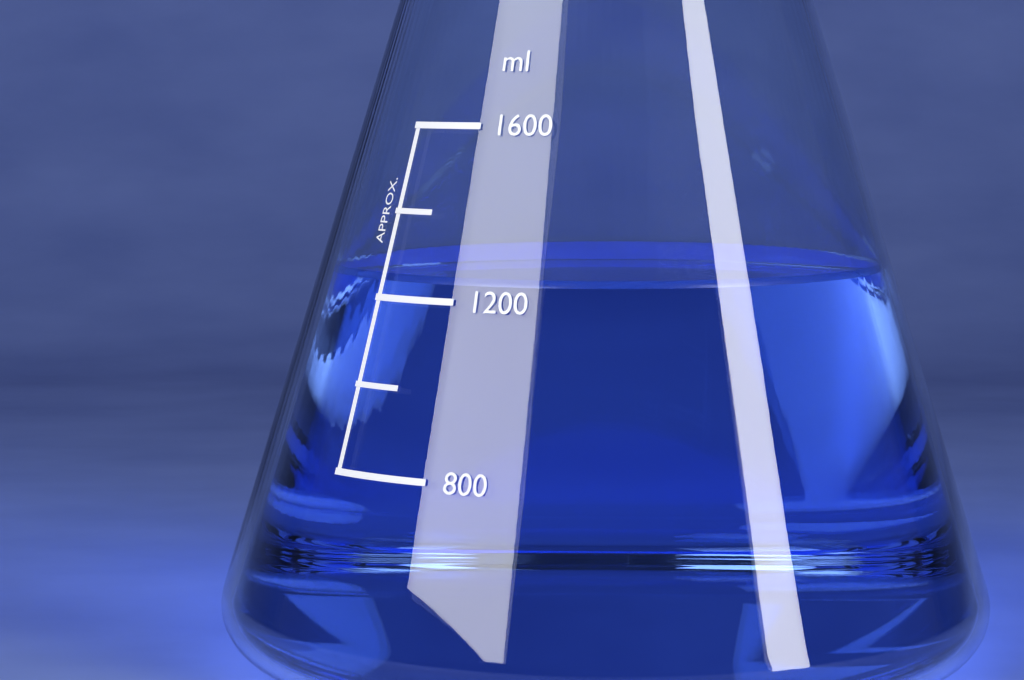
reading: 1250 ml
